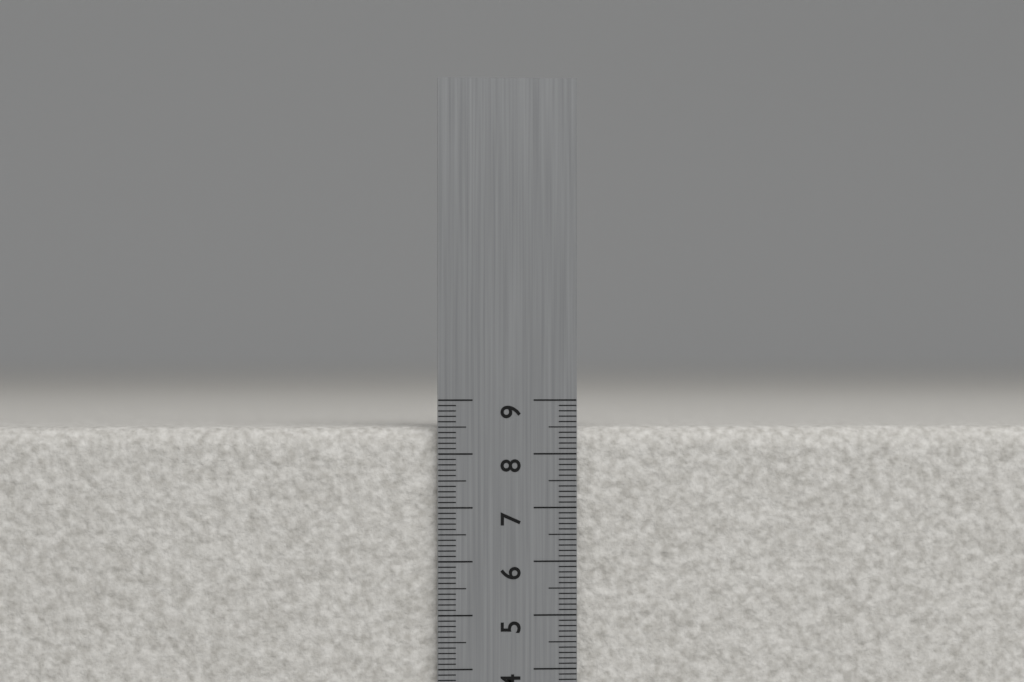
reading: 8.5 cm
